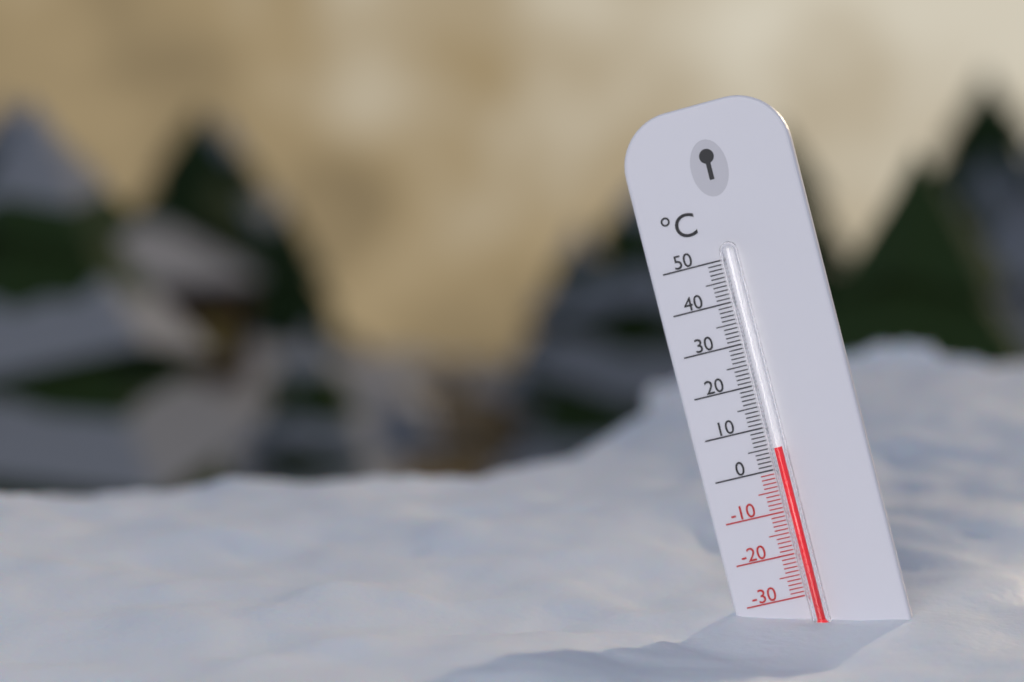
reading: 5 °C
